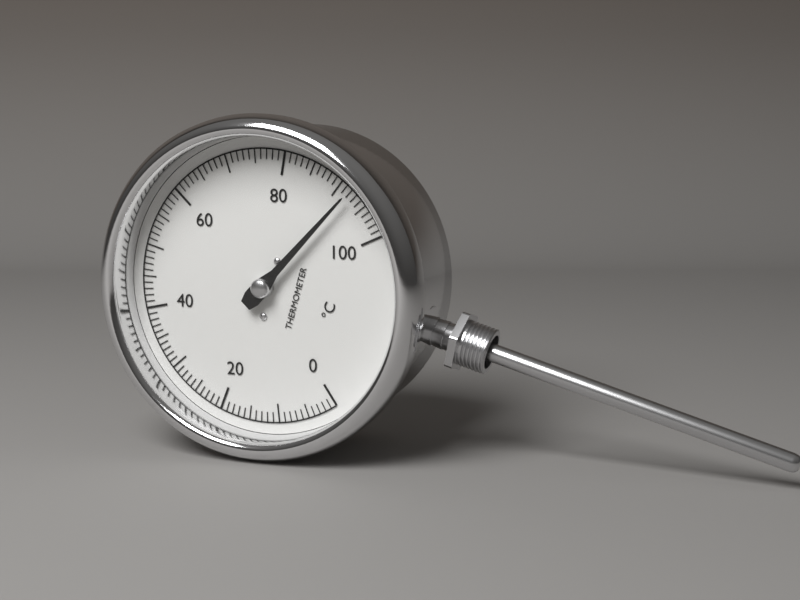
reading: 92 °C
